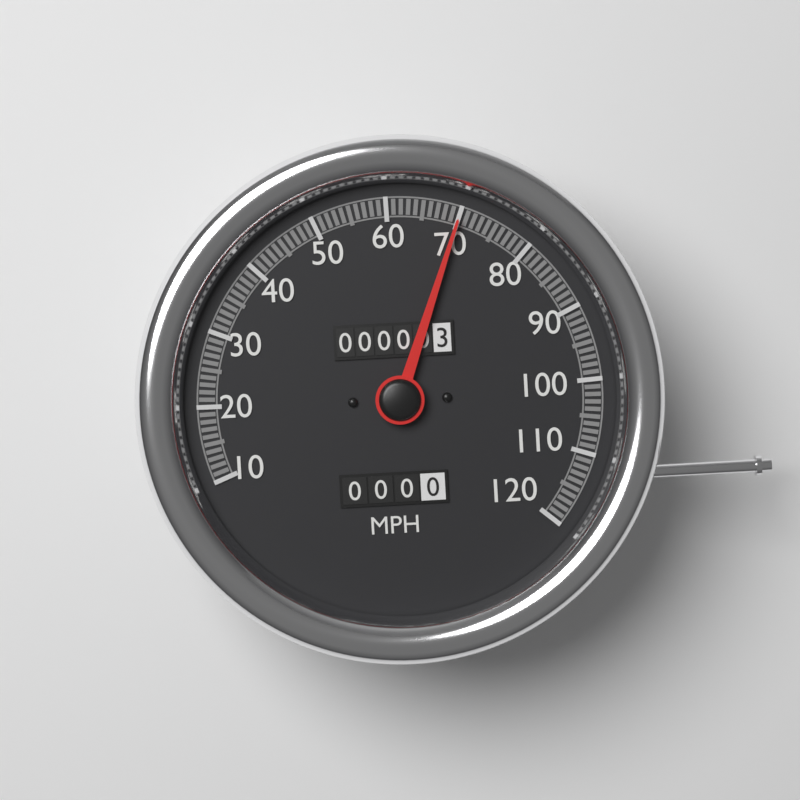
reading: 70 MPH
